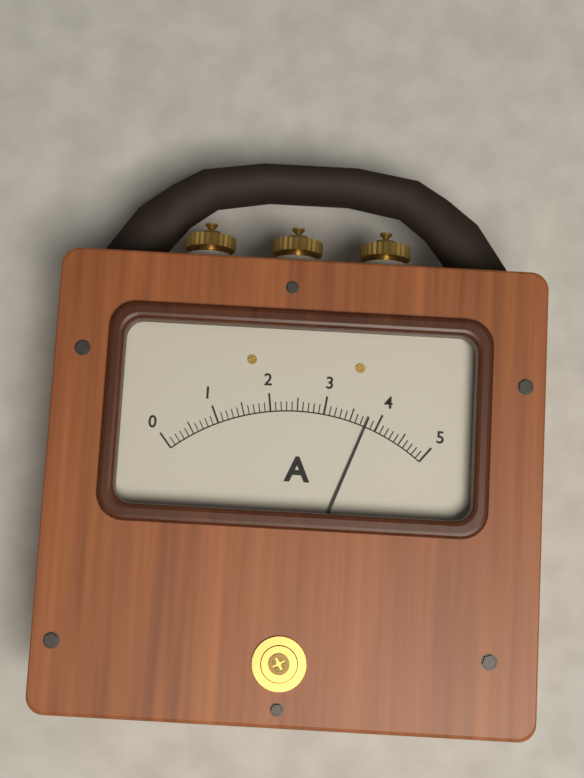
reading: 3.8 A
